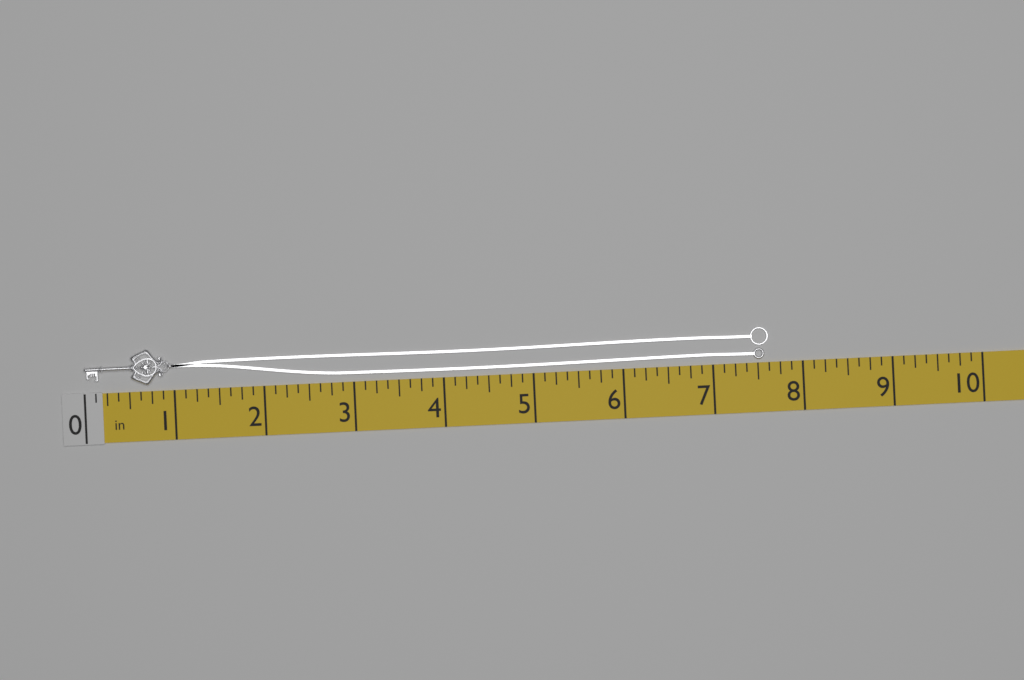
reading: 7.625 in
